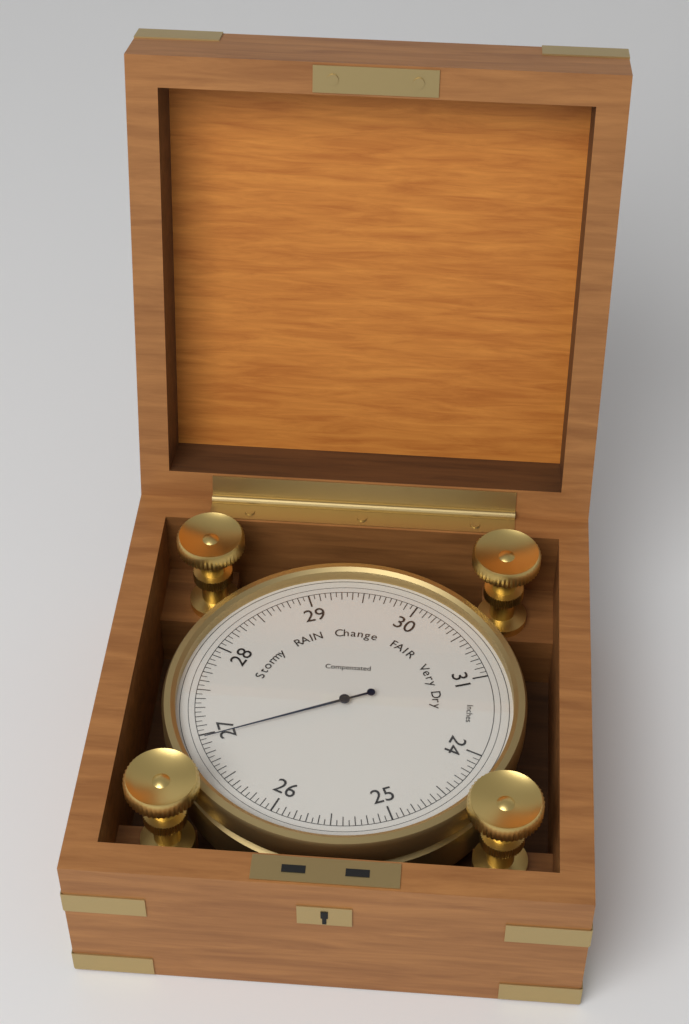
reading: 26.95 inHg
